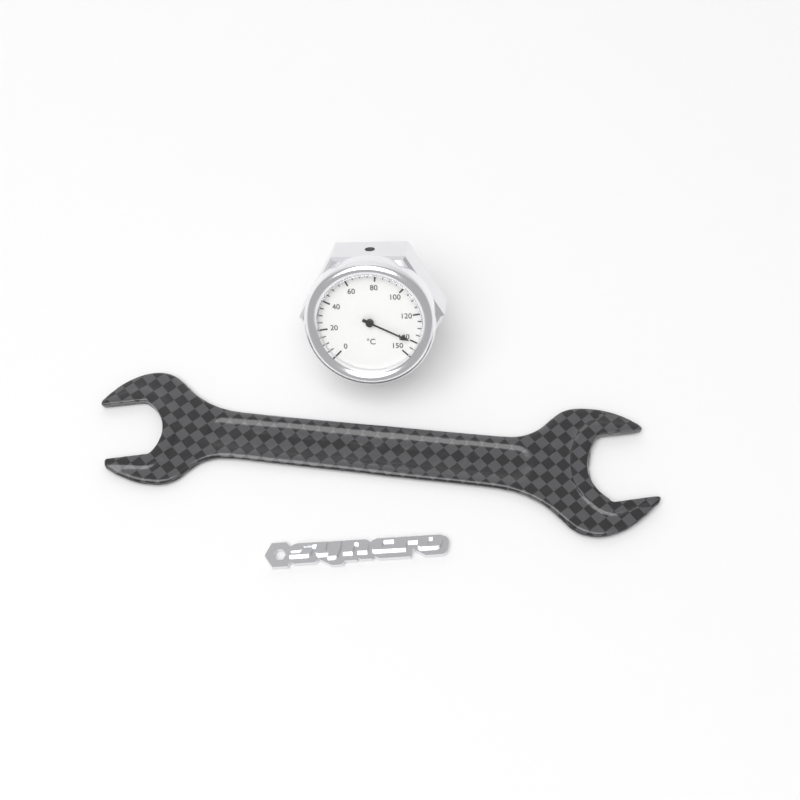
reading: 140 °C
